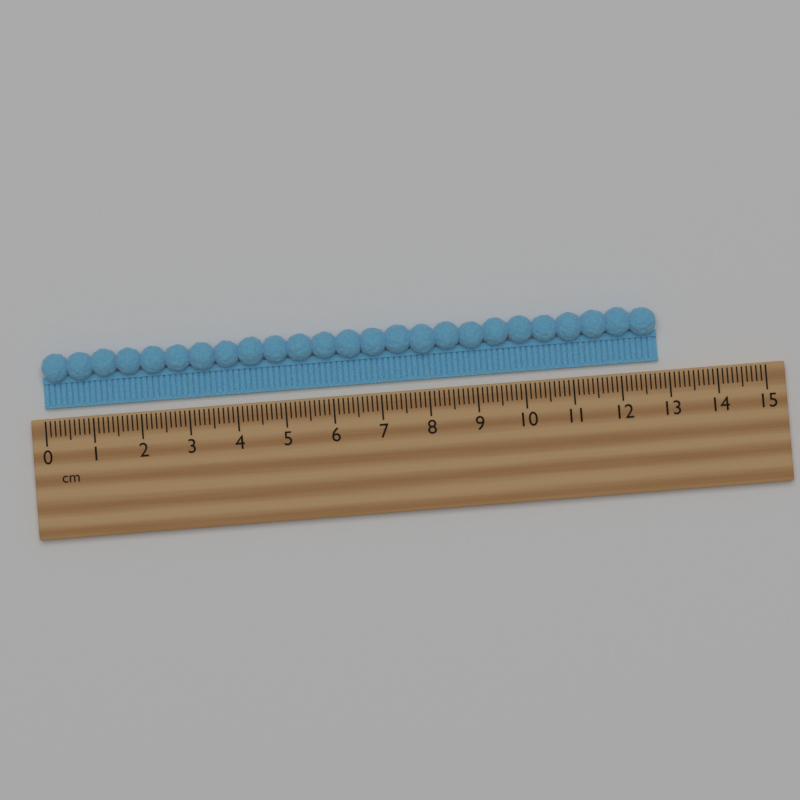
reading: 12.8 cm
